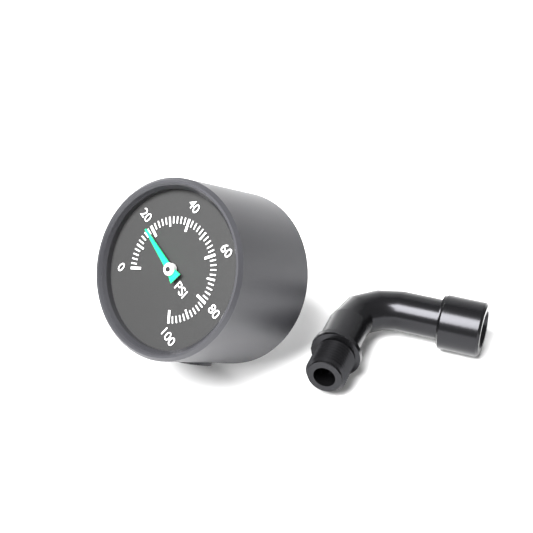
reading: 18 psi
